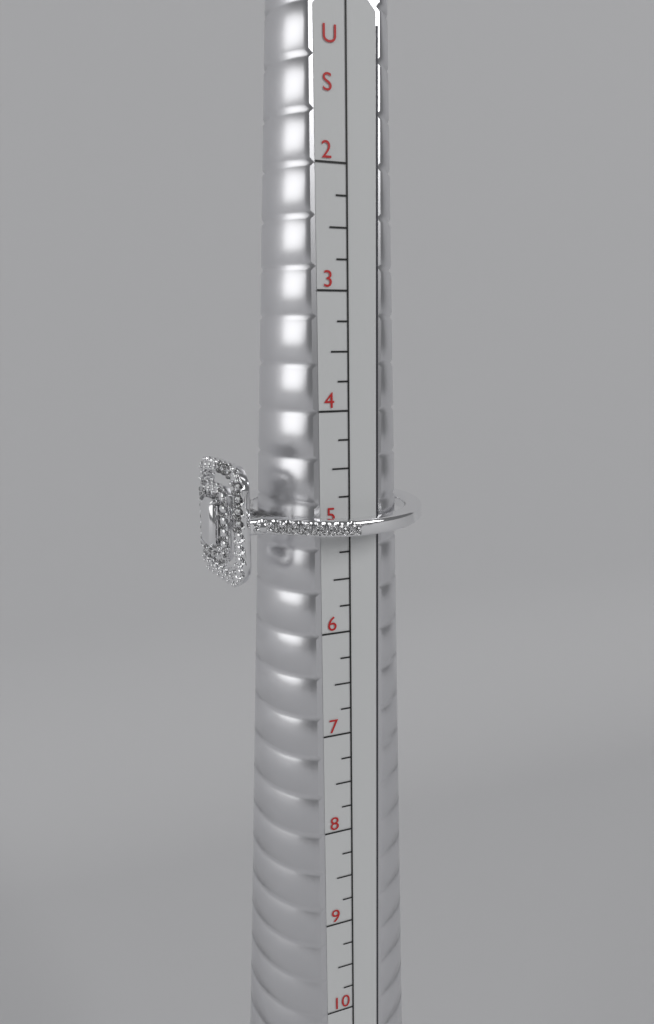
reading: 5.50 US
